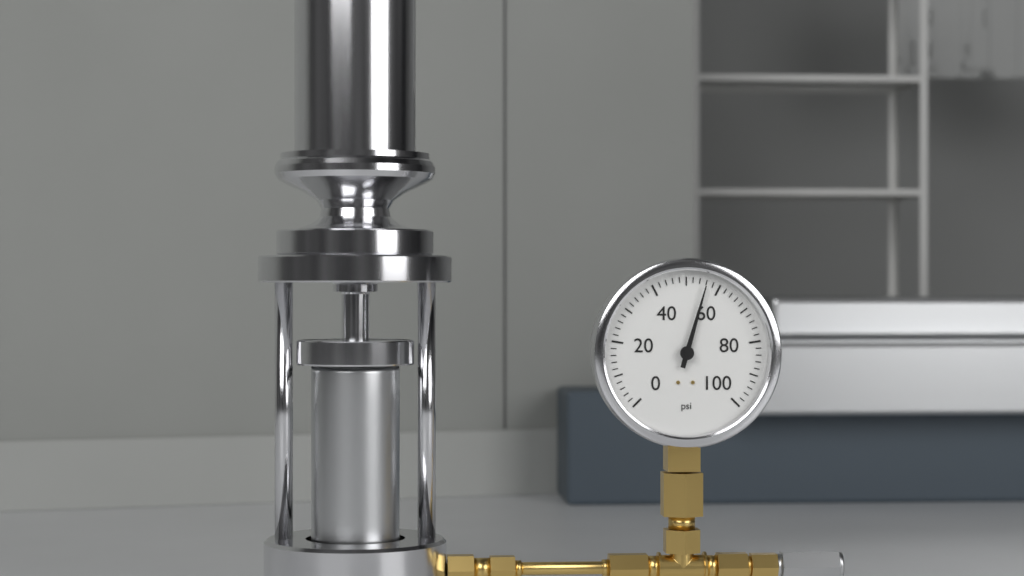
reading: 56 psi
